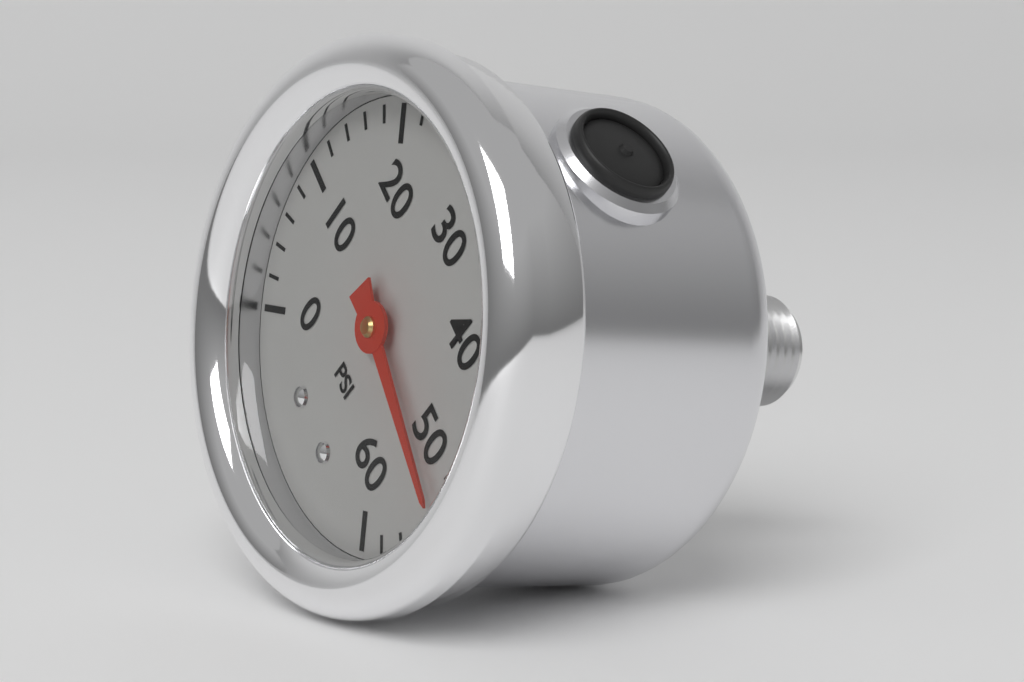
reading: 52 psi
